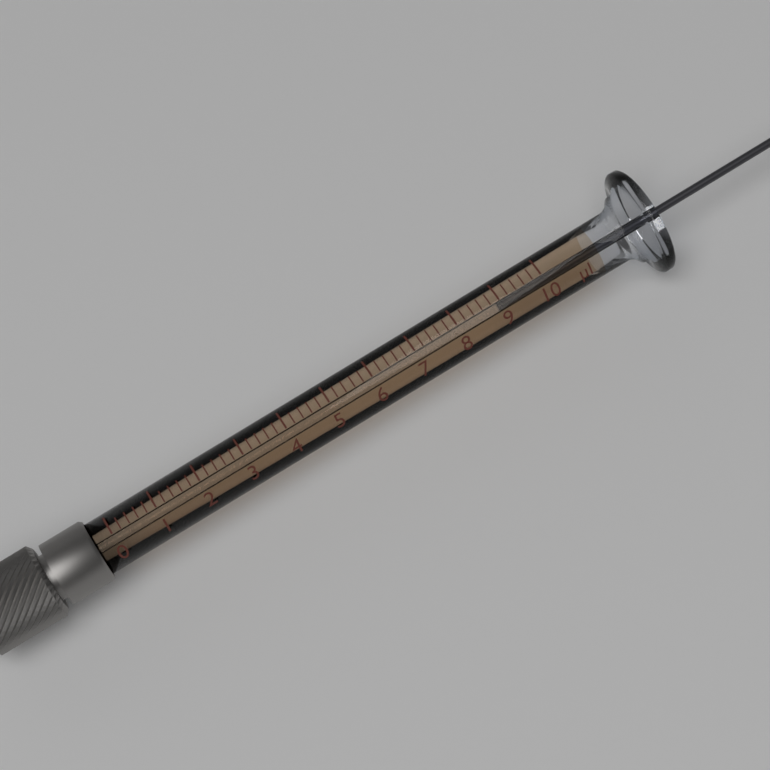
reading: 9.0 µl
